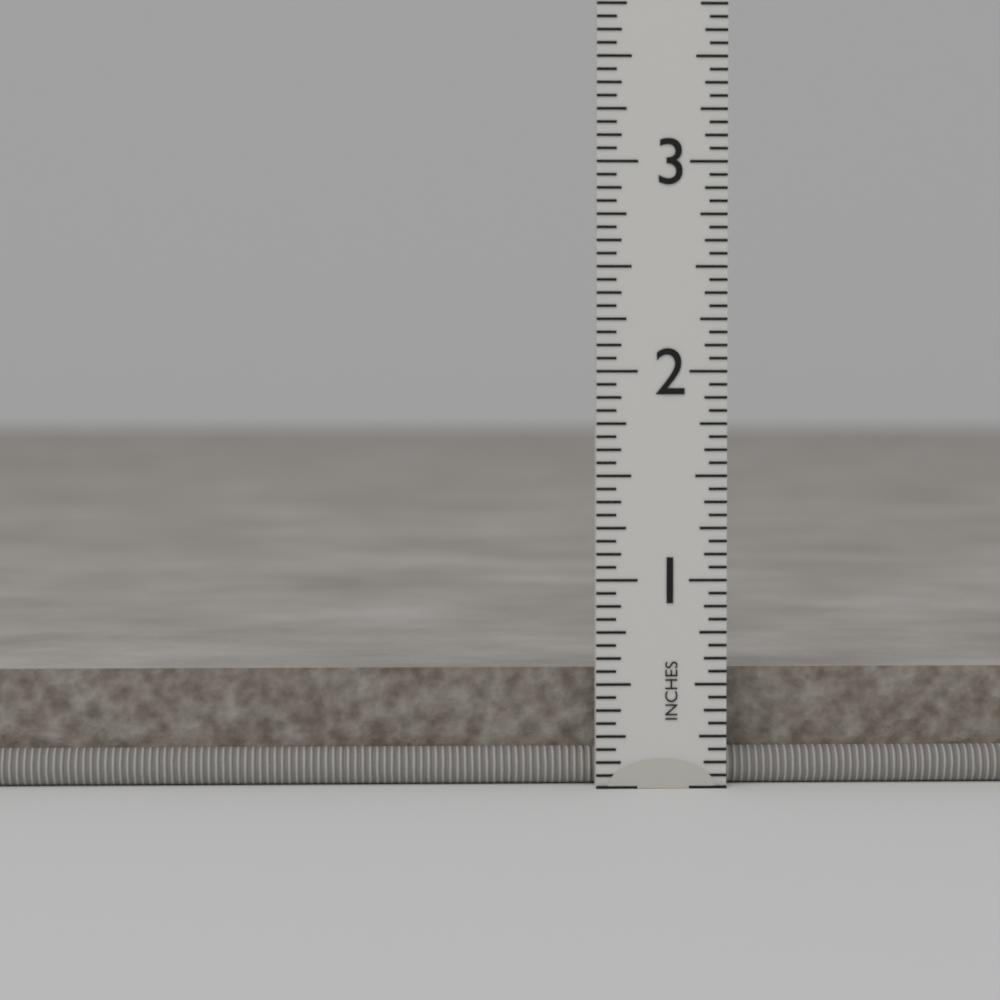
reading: 0.5625 in
